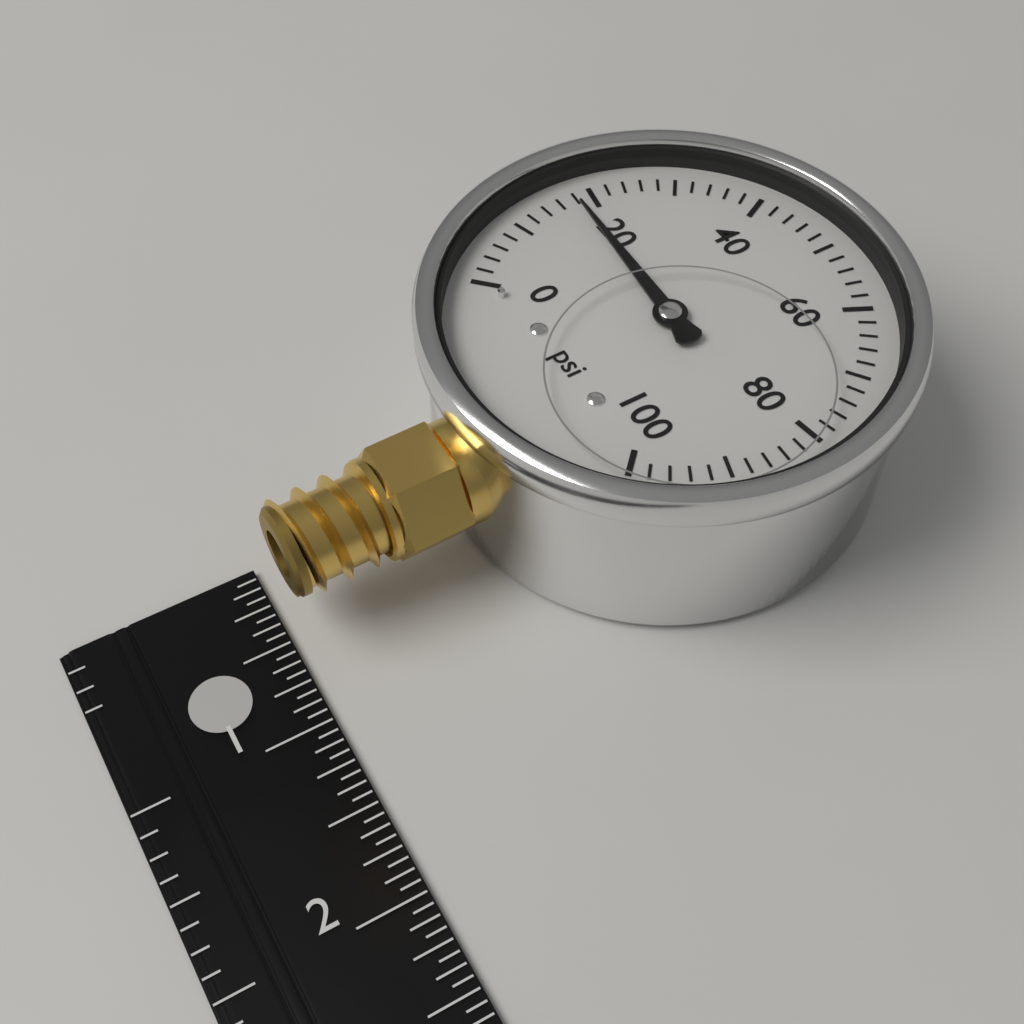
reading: 18 psi
